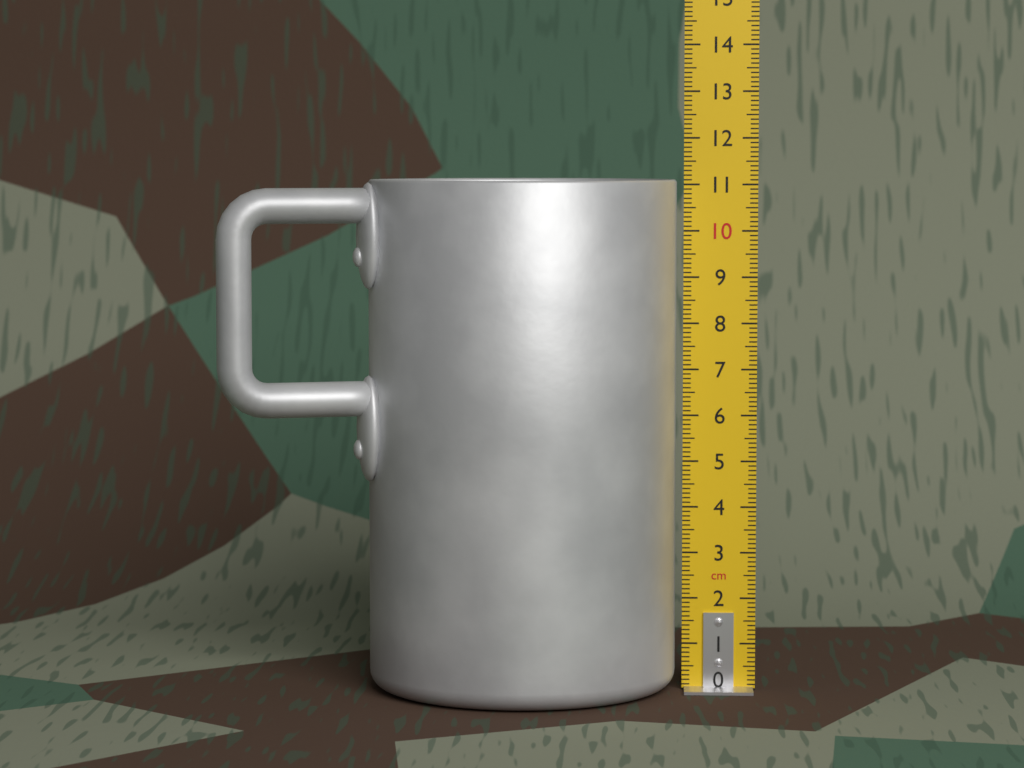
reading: 11.1 cm
